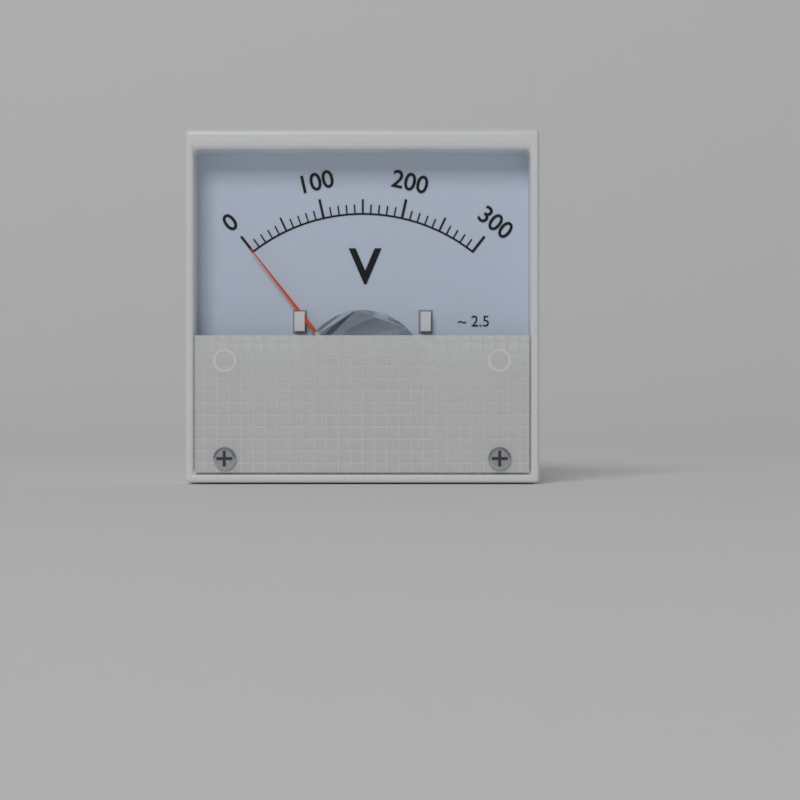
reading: 0 V
